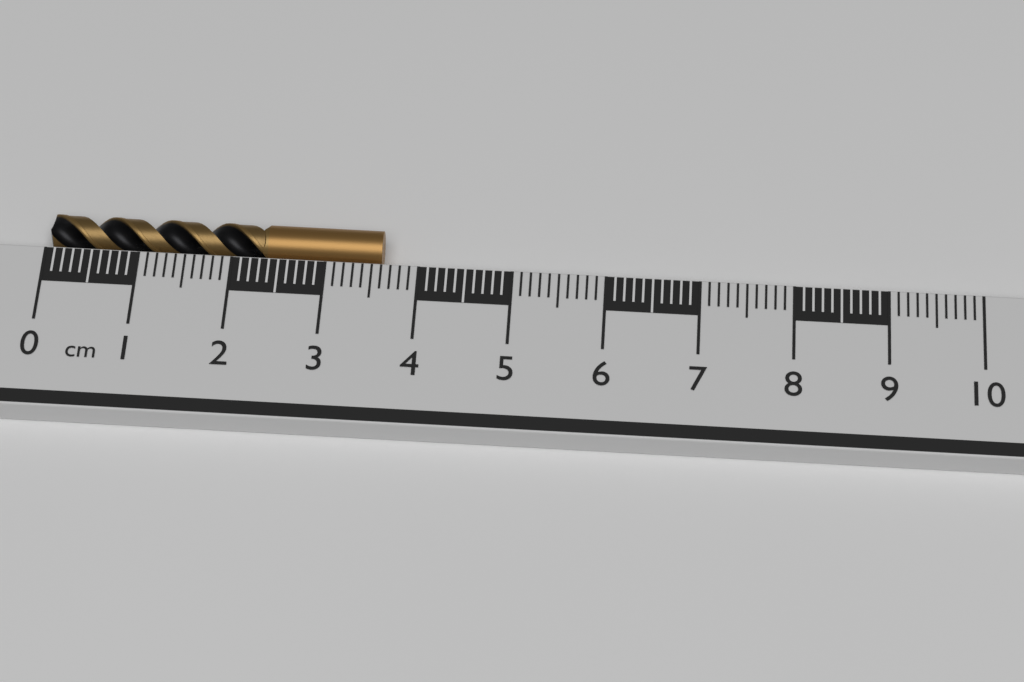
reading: 3.6 cm
